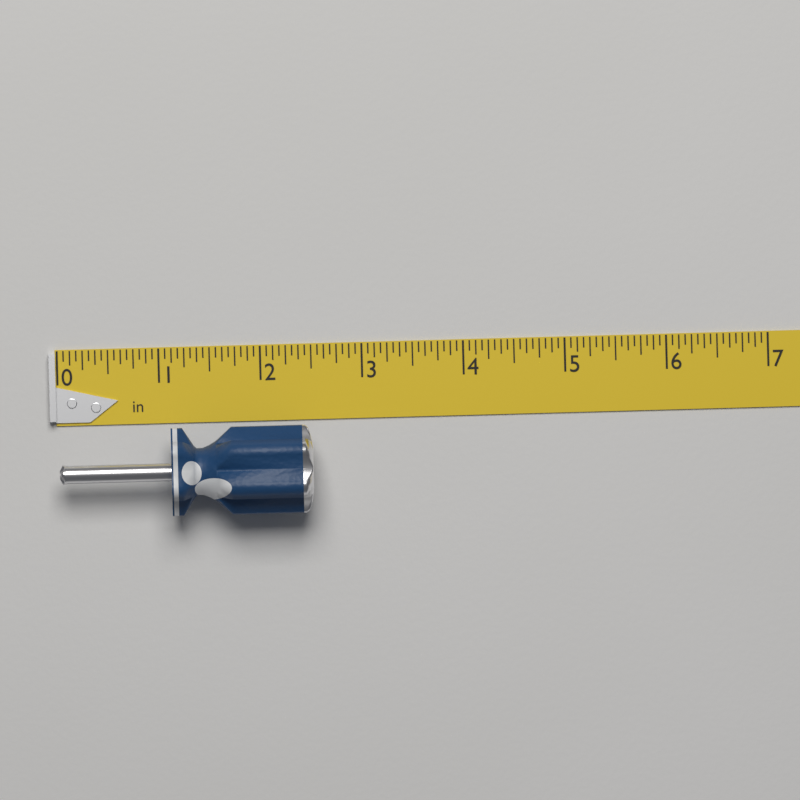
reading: 2.5000 in
